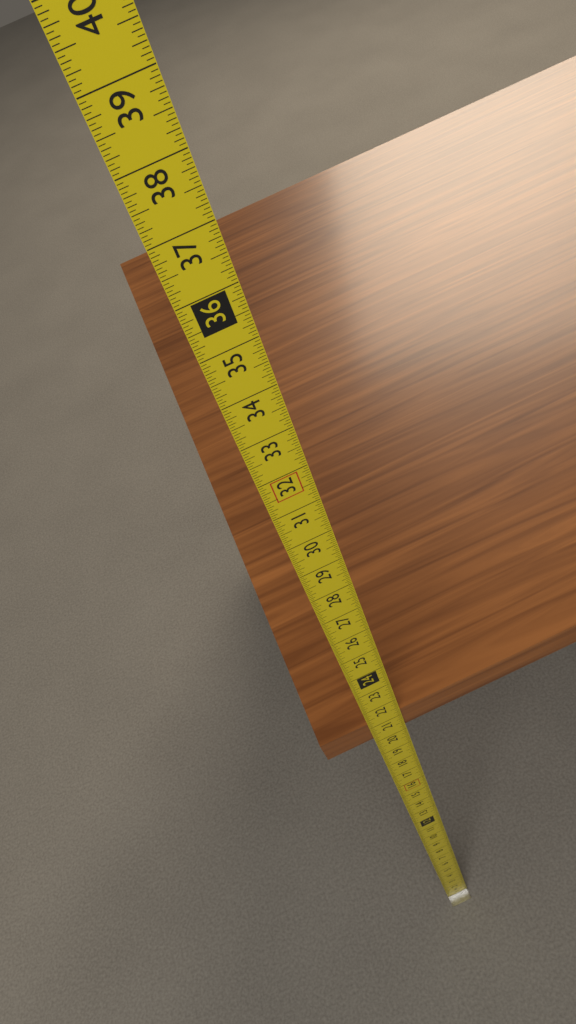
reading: 21.2500 in
